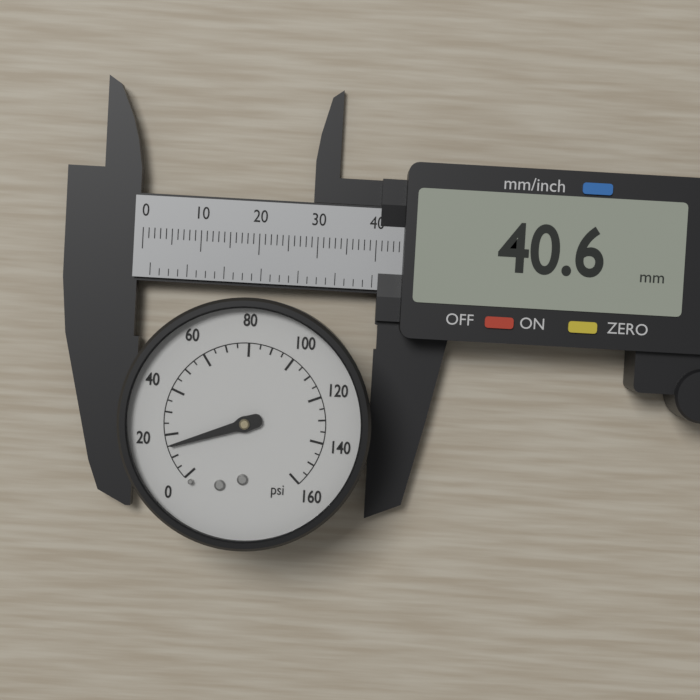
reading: 15 psi
